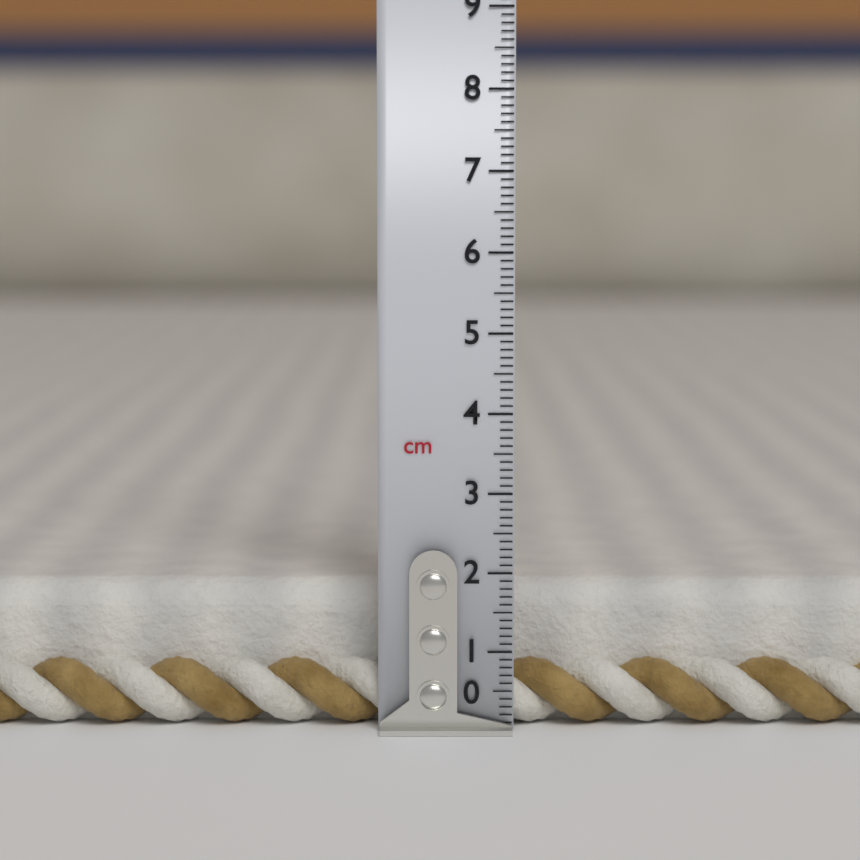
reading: 1.8 cm
